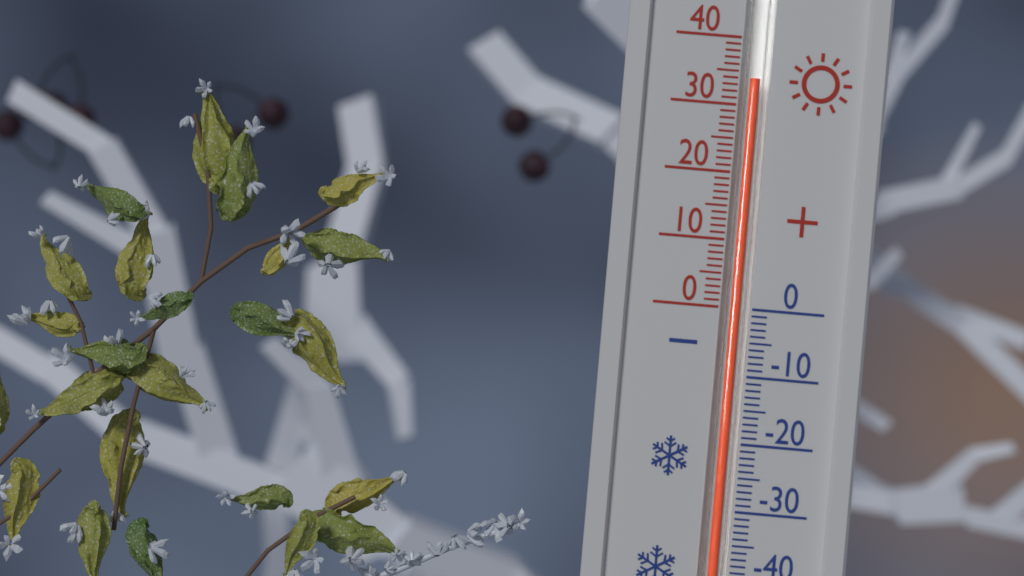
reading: 34 (no unit)
